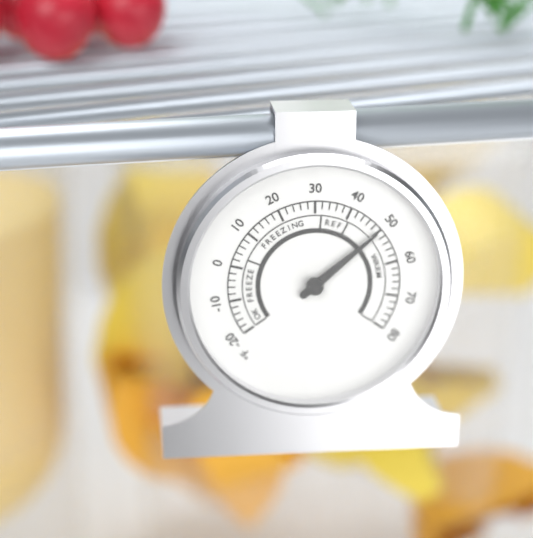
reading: 50 °F
